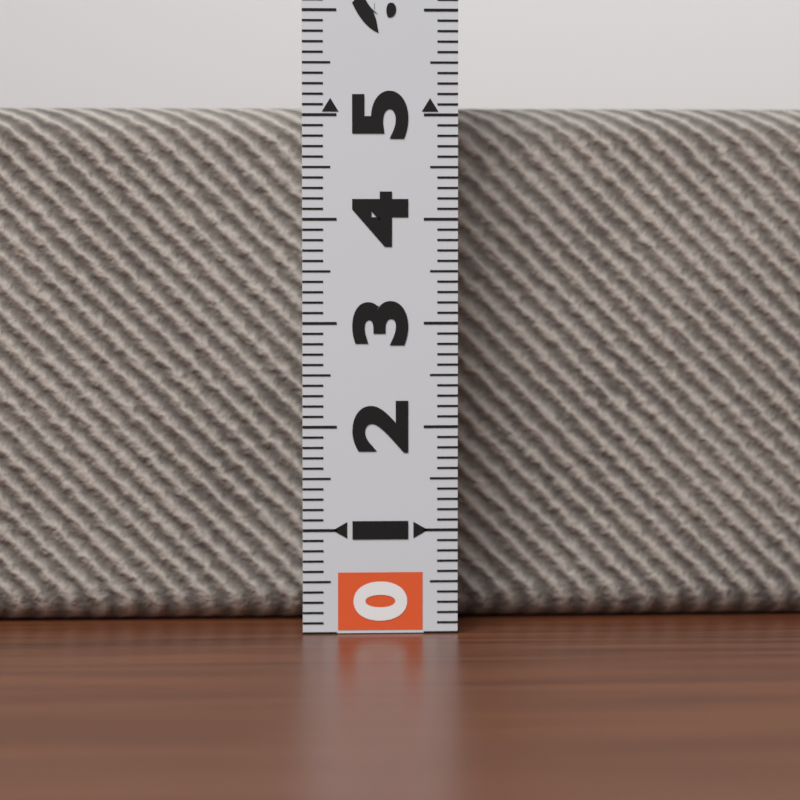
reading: 5.1 (no unit)
